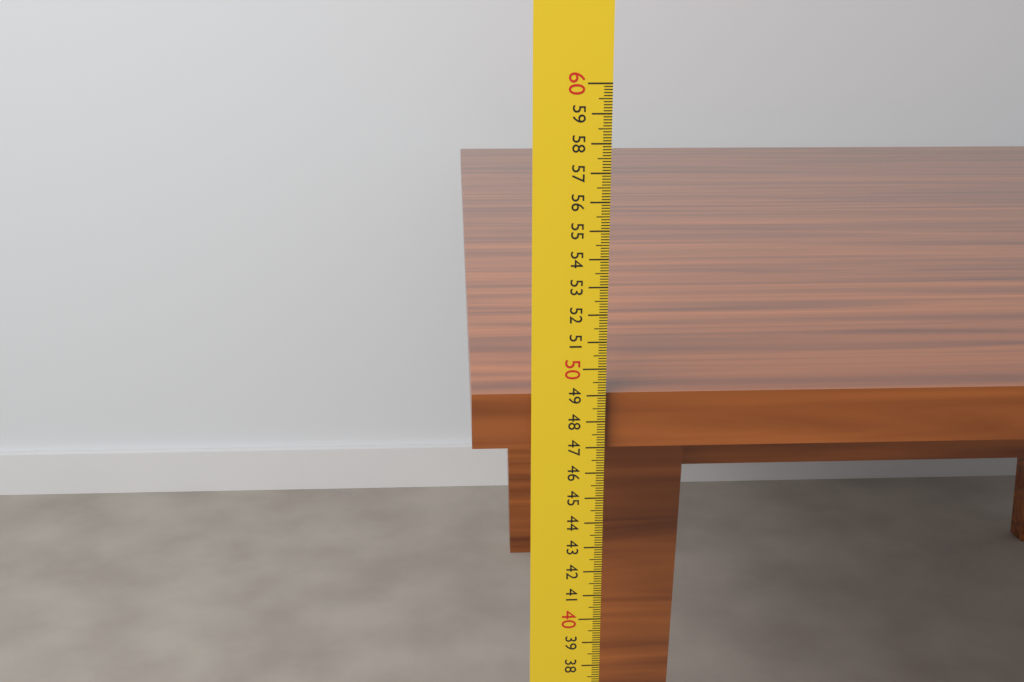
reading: 49.0 cm
